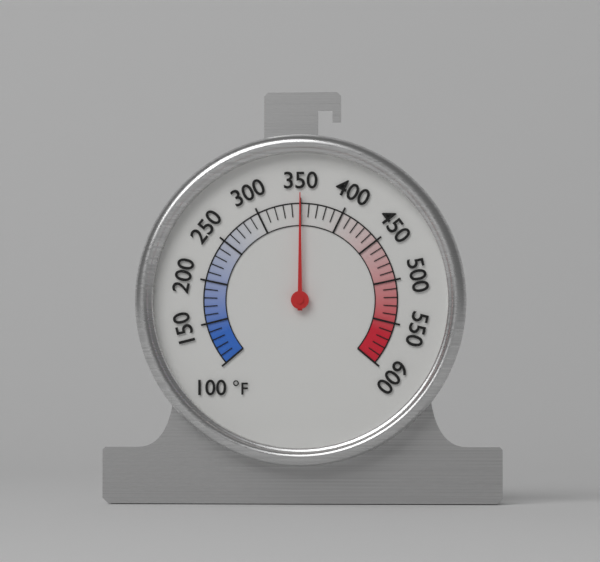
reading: 350 °F
